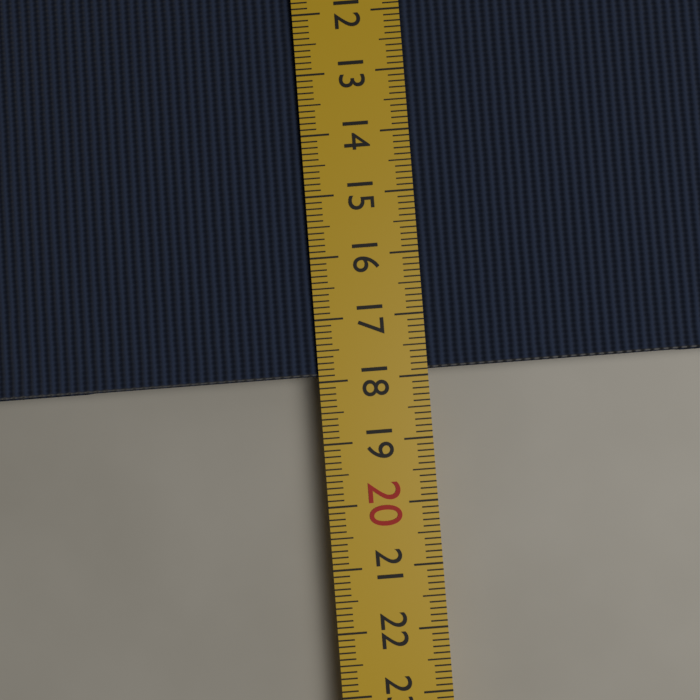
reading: 17.9 cm
